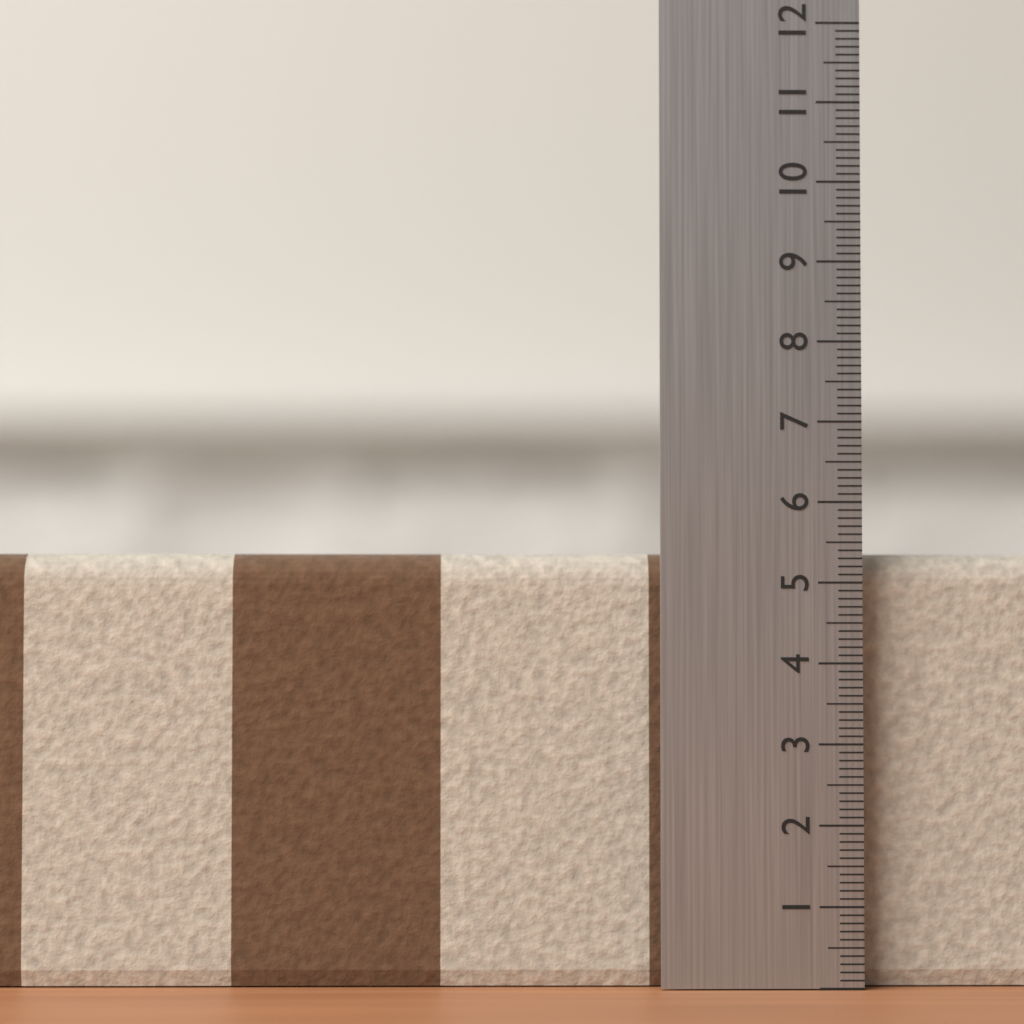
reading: 5.4 (no unit)
